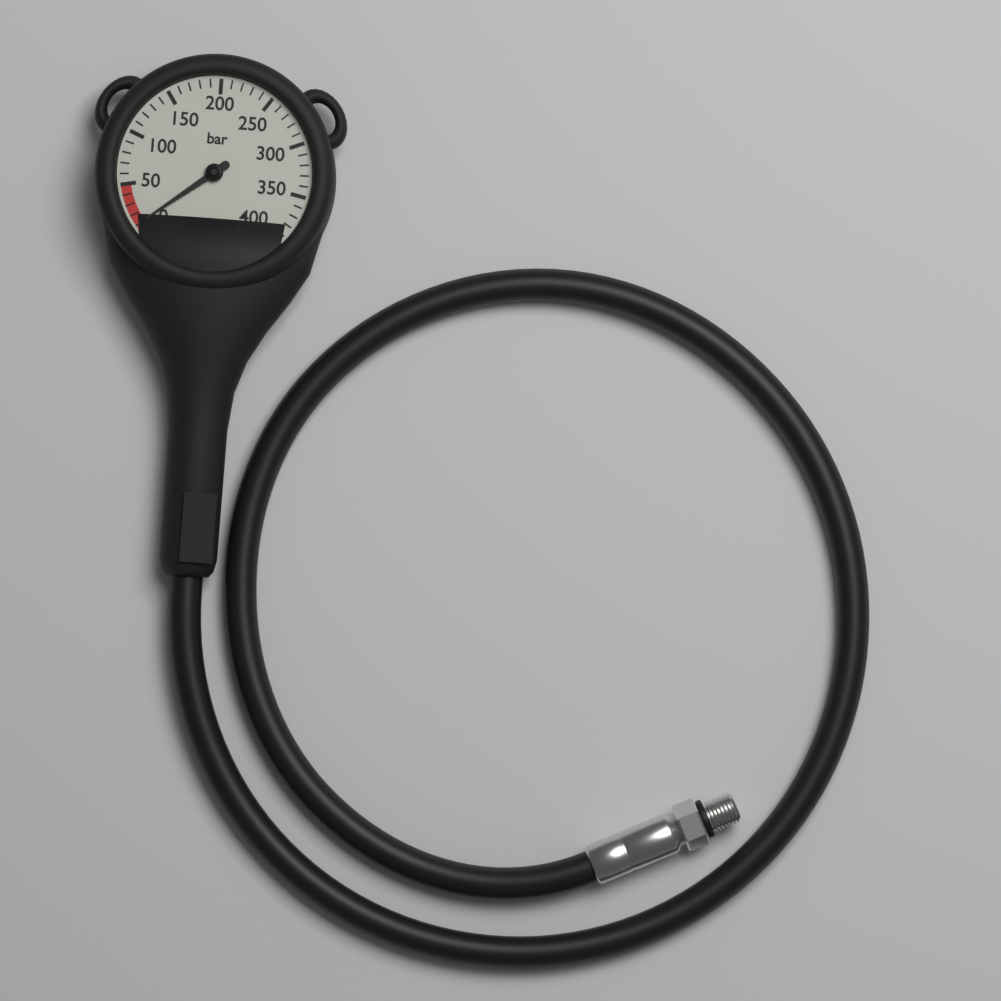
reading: 10 bar
